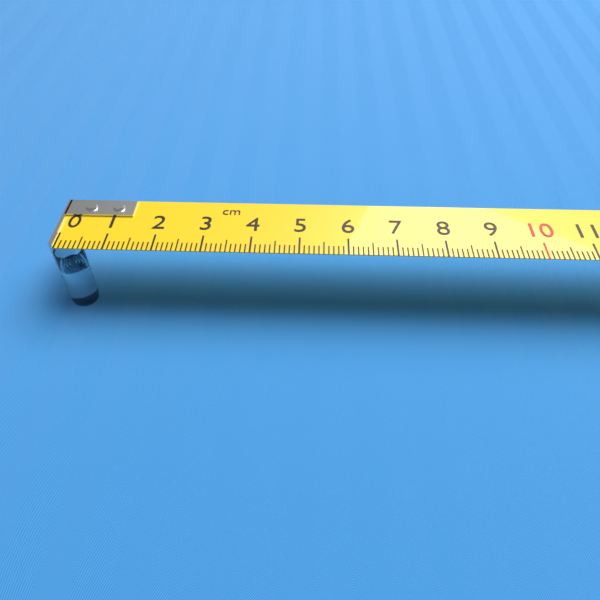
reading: 0.6 cm
